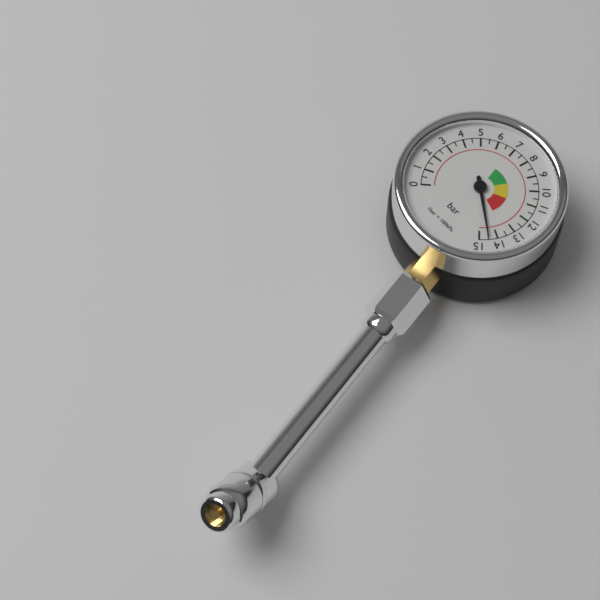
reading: 14.5 bar
